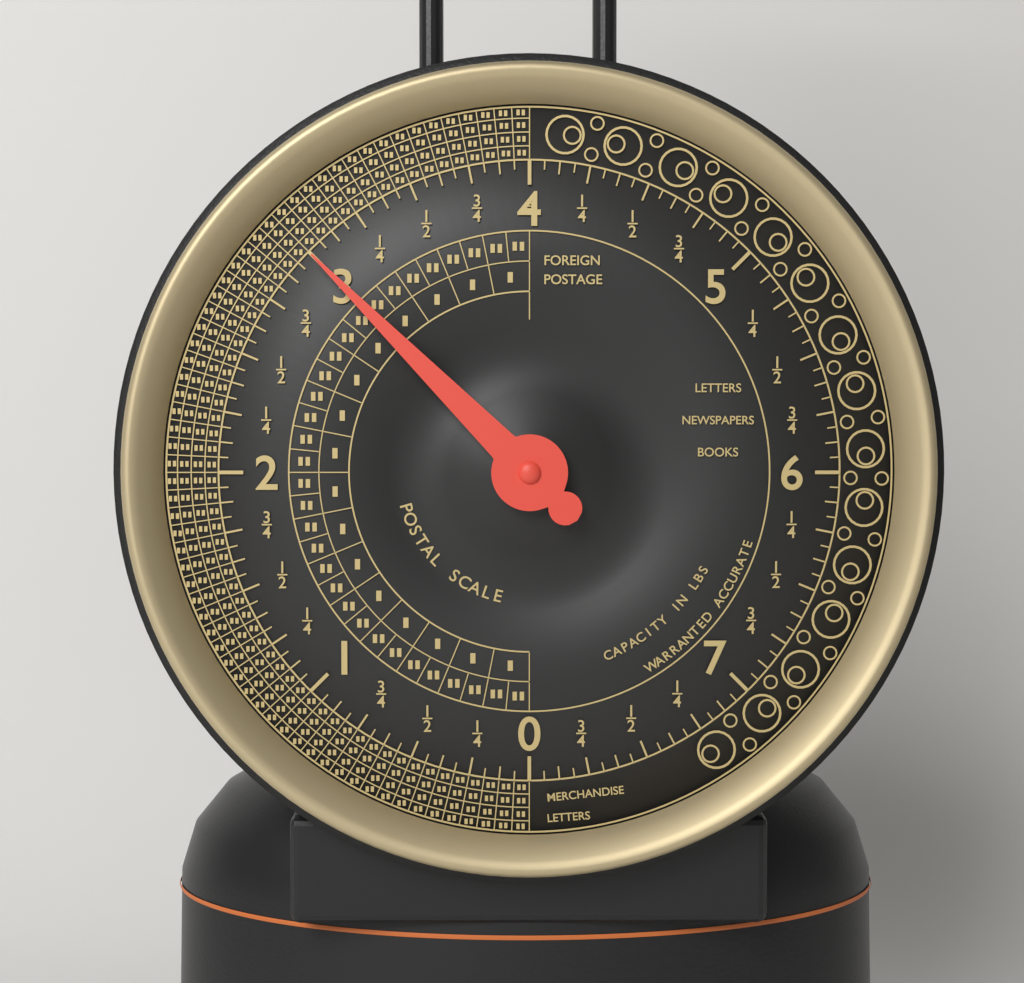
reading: 3.0000 lbs
